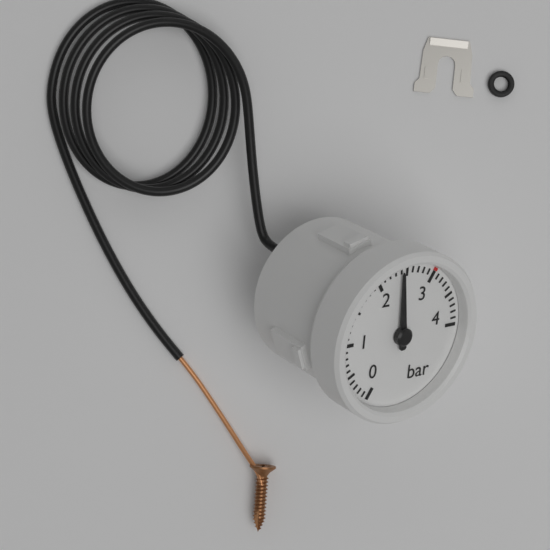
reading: 2.4 bar
